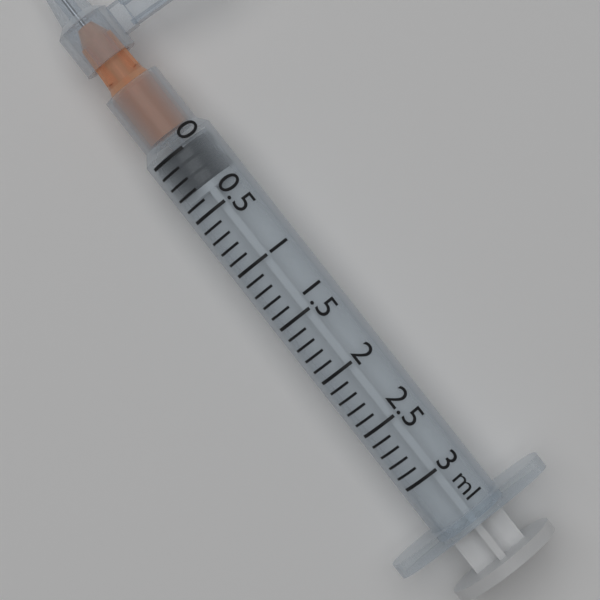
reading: 0.0 ml
